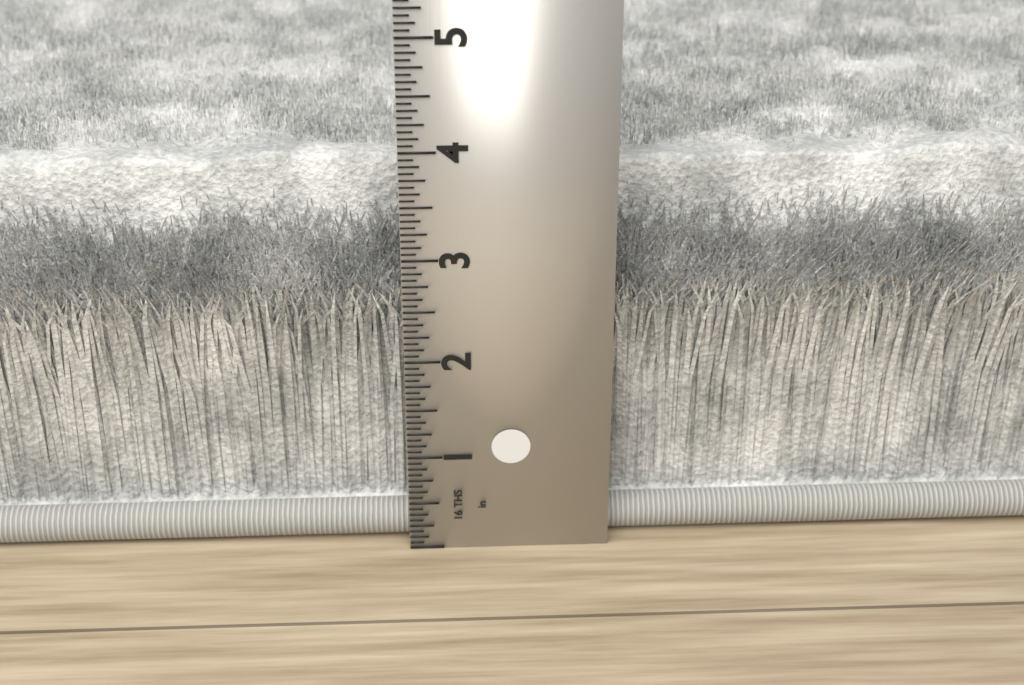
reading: 3.7500 in
